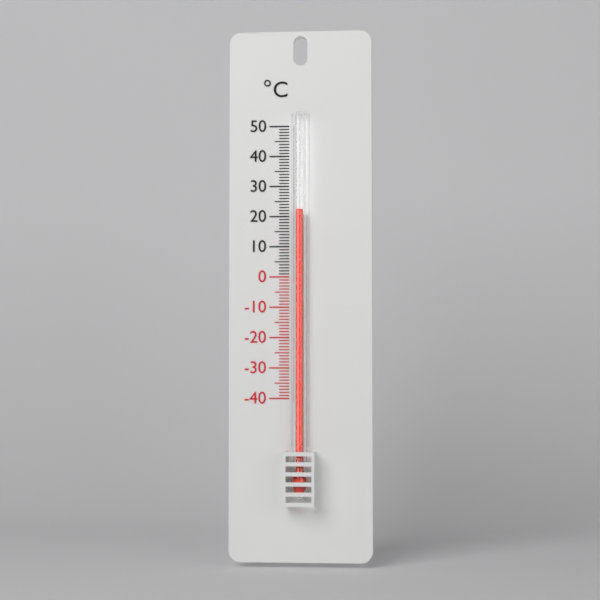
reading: 22 °C
